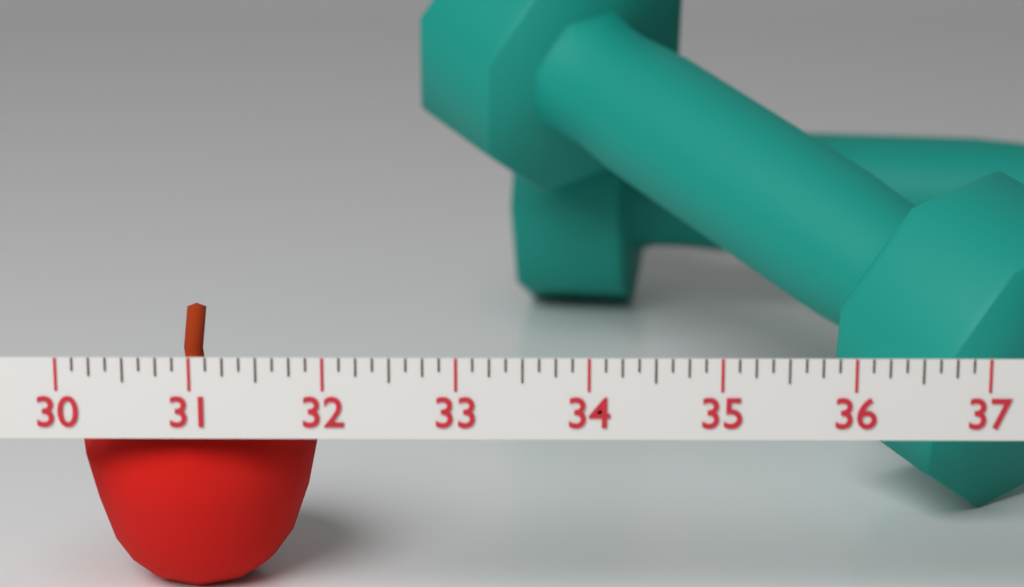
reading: 31.875 (no unit)
